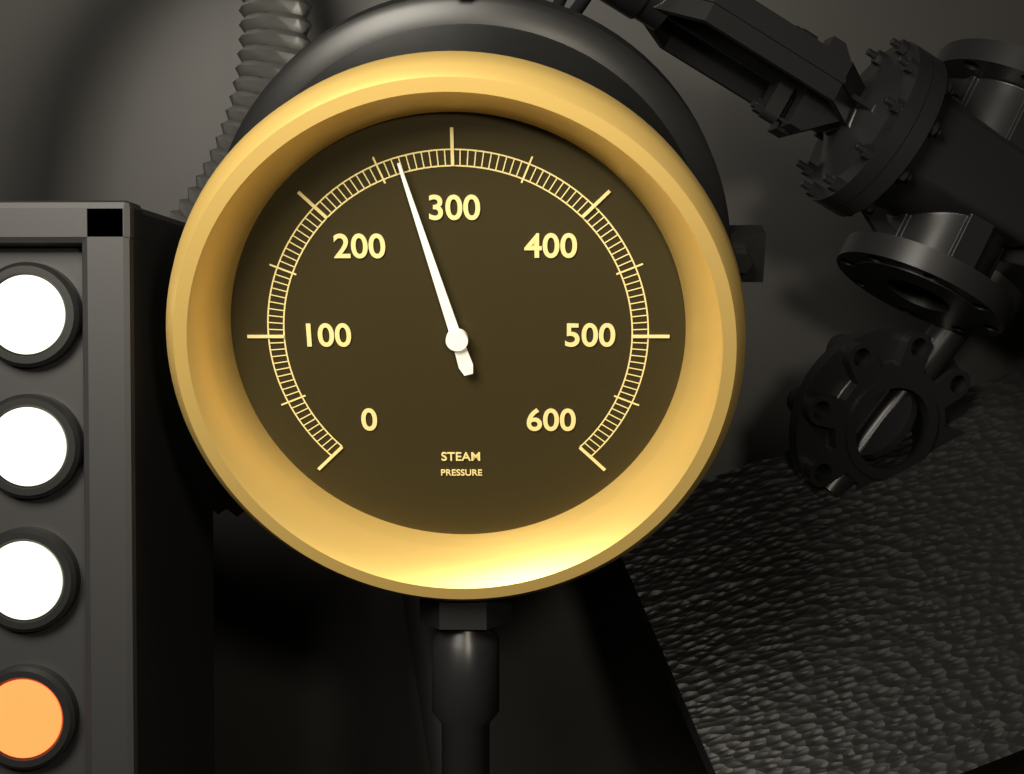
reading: 265 (no unit)
